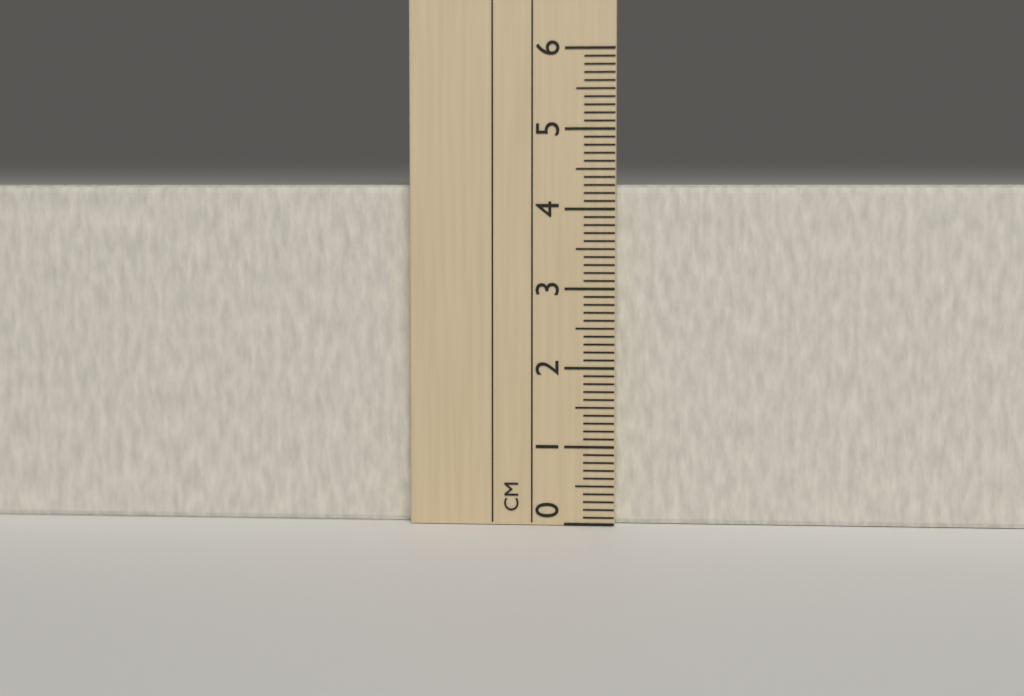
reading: 4.3 cm
